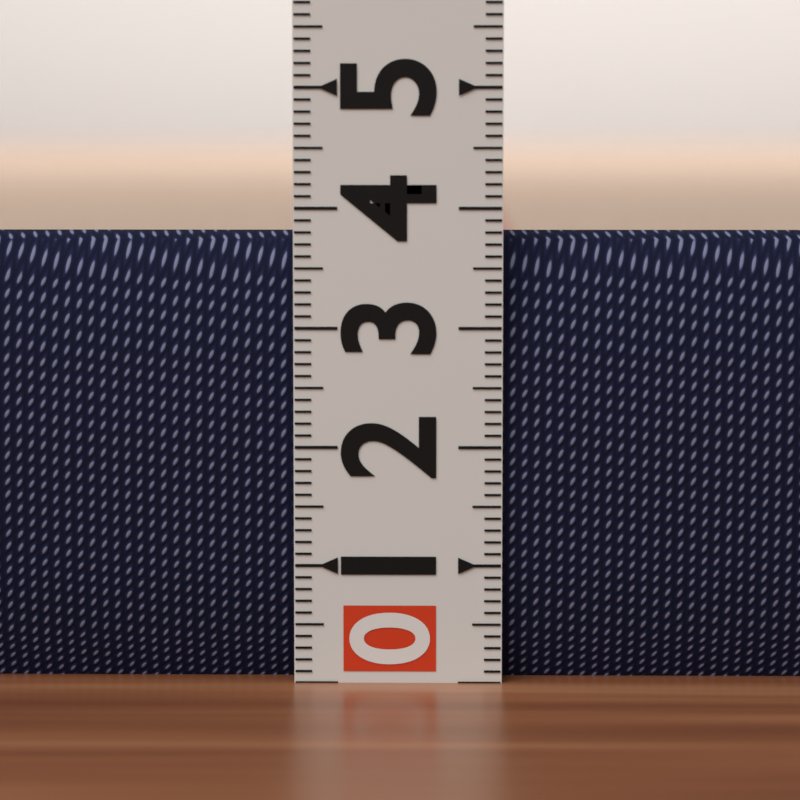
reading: 3.8 (no unit)
